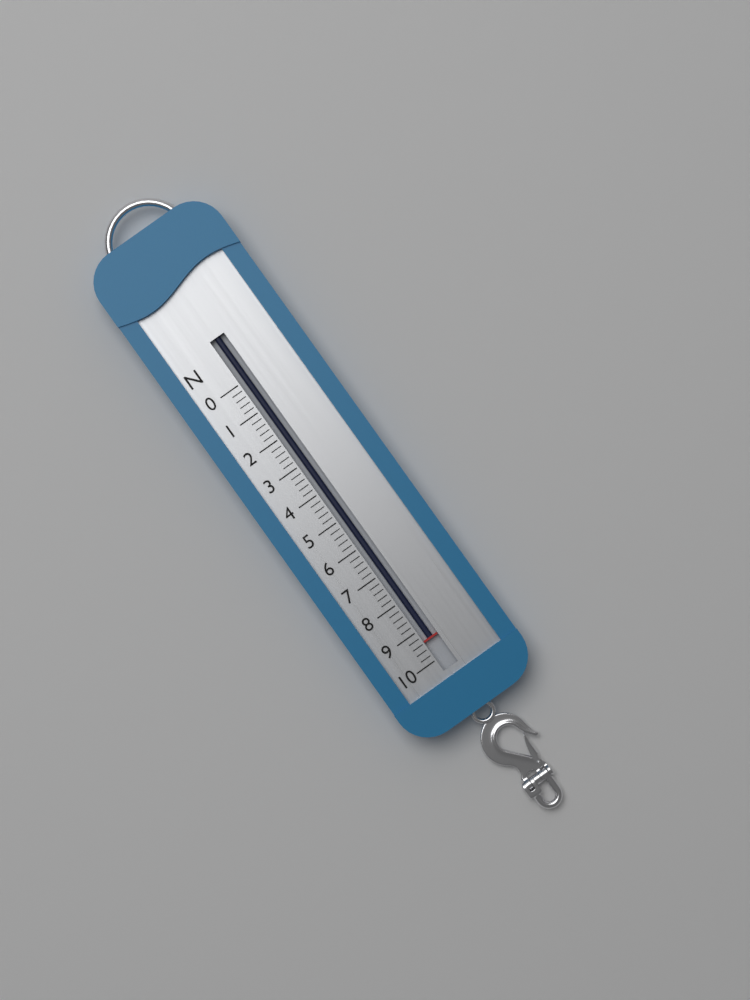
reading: 9.4 N
